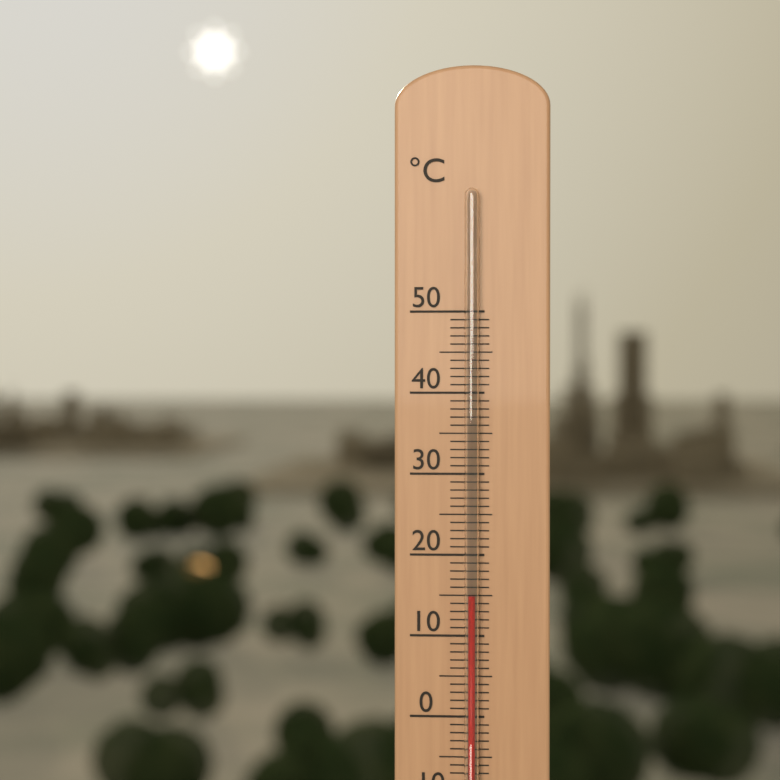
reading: 15 °C
